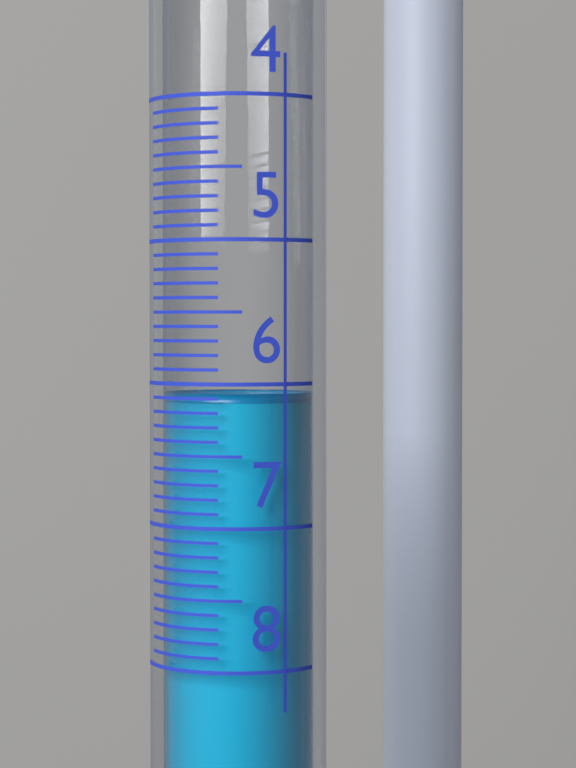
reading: 6.1 (no unit)
